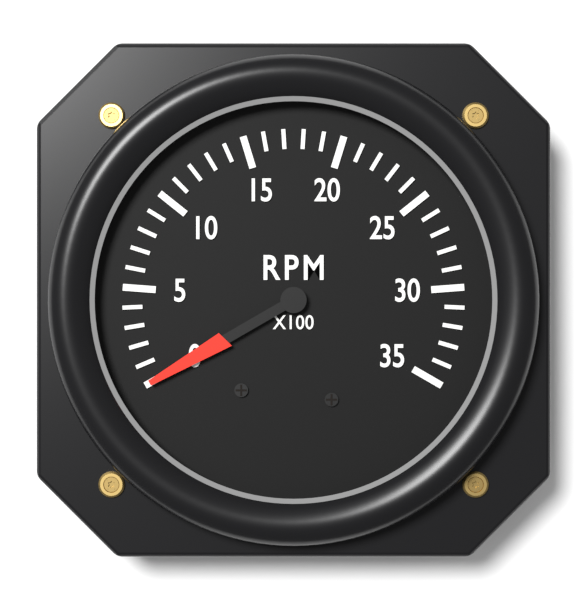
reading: 0 RPM
